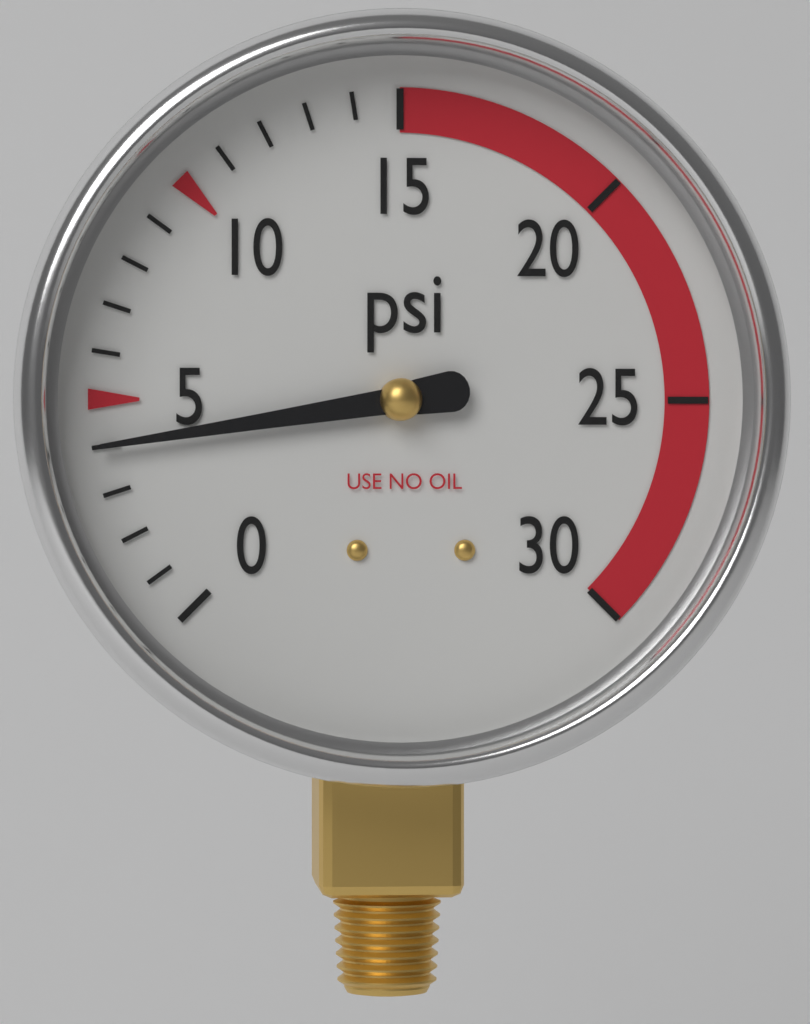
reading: 4 psi
